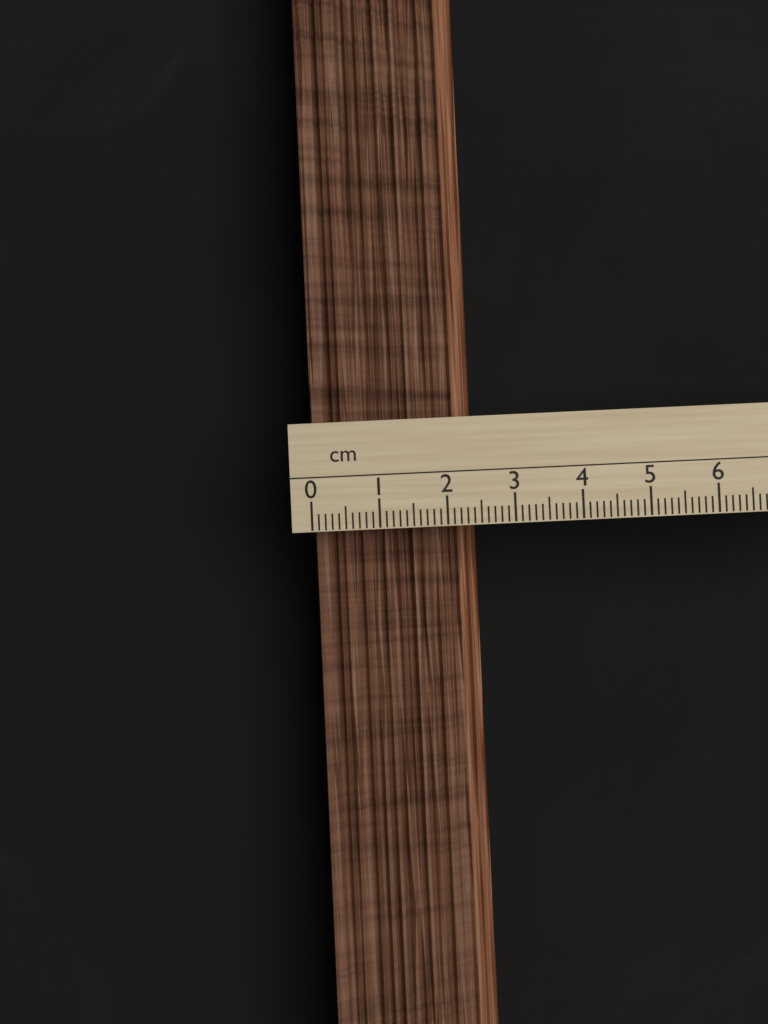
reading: 2.5 cm
